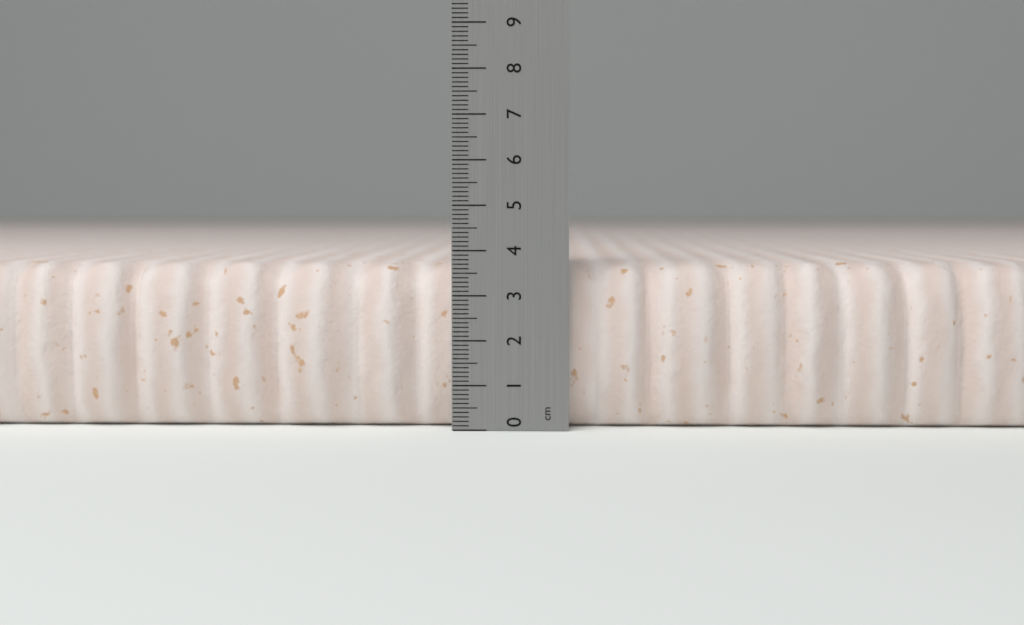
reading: 3.7 cm
